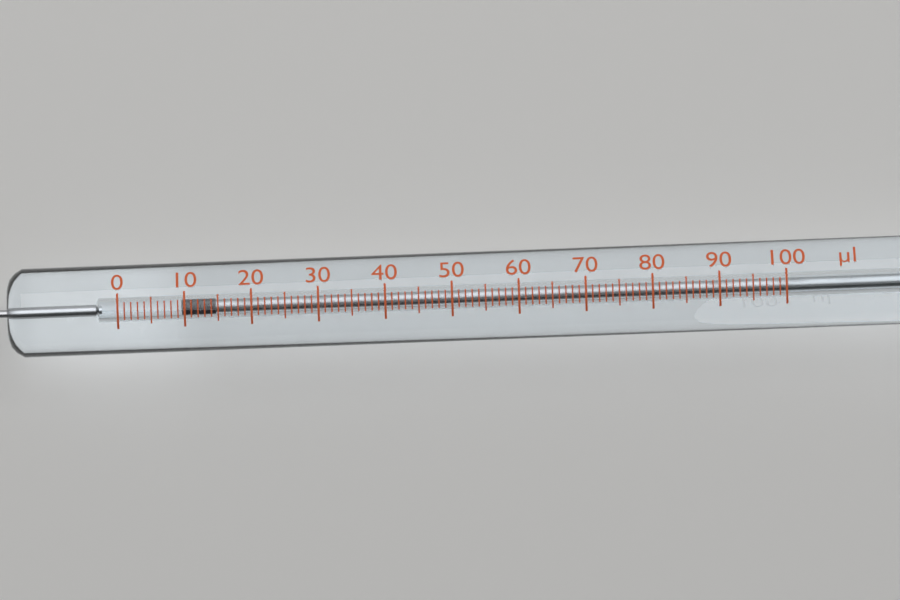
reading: 10 µl
